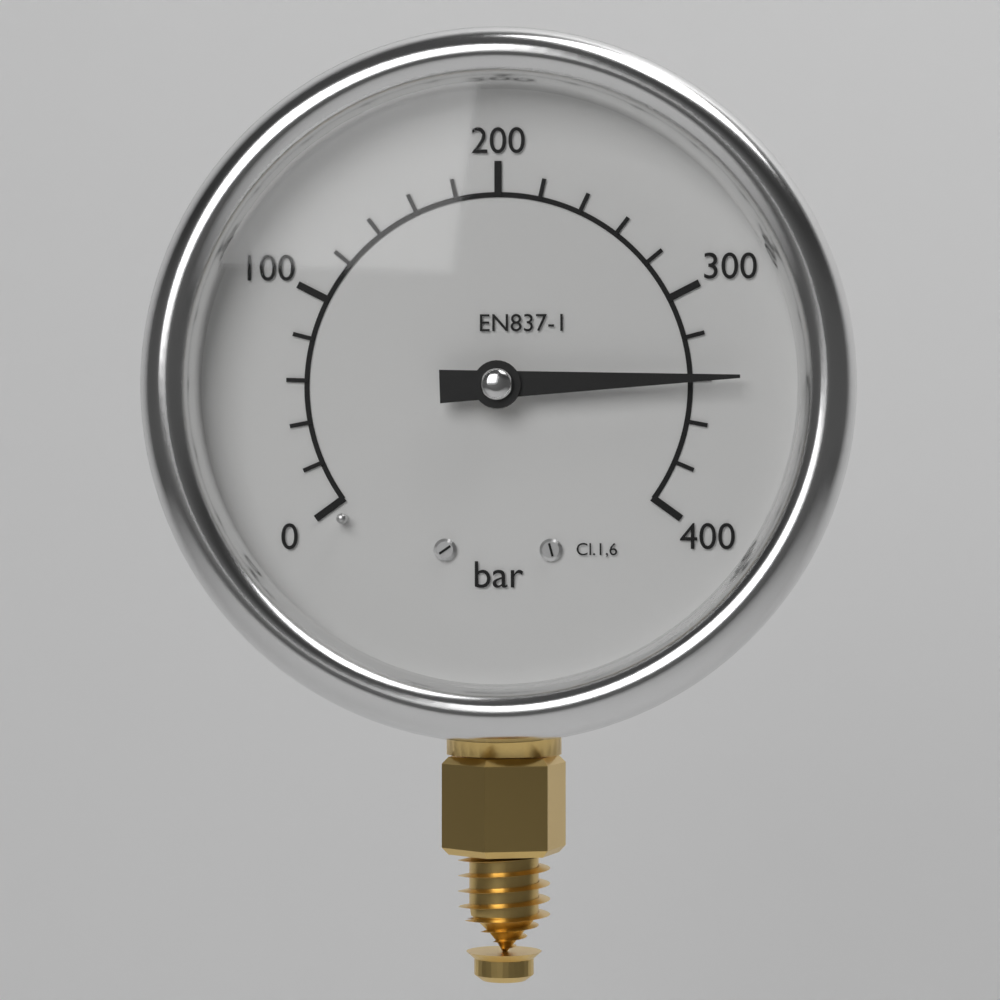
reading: 340 bar
